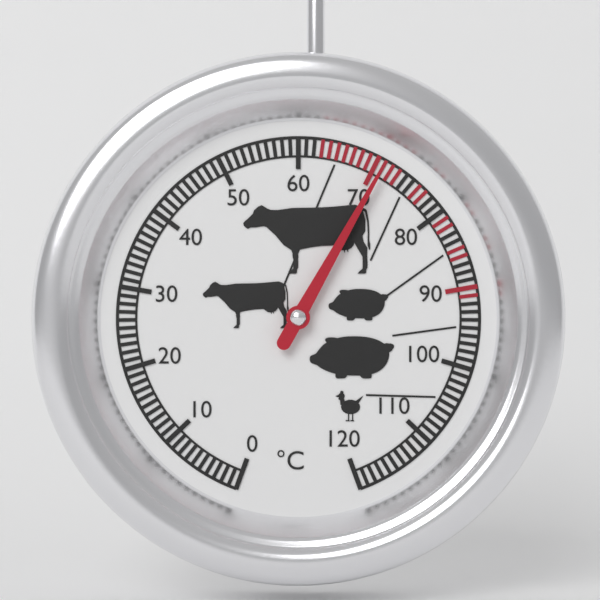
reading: 71 °C
